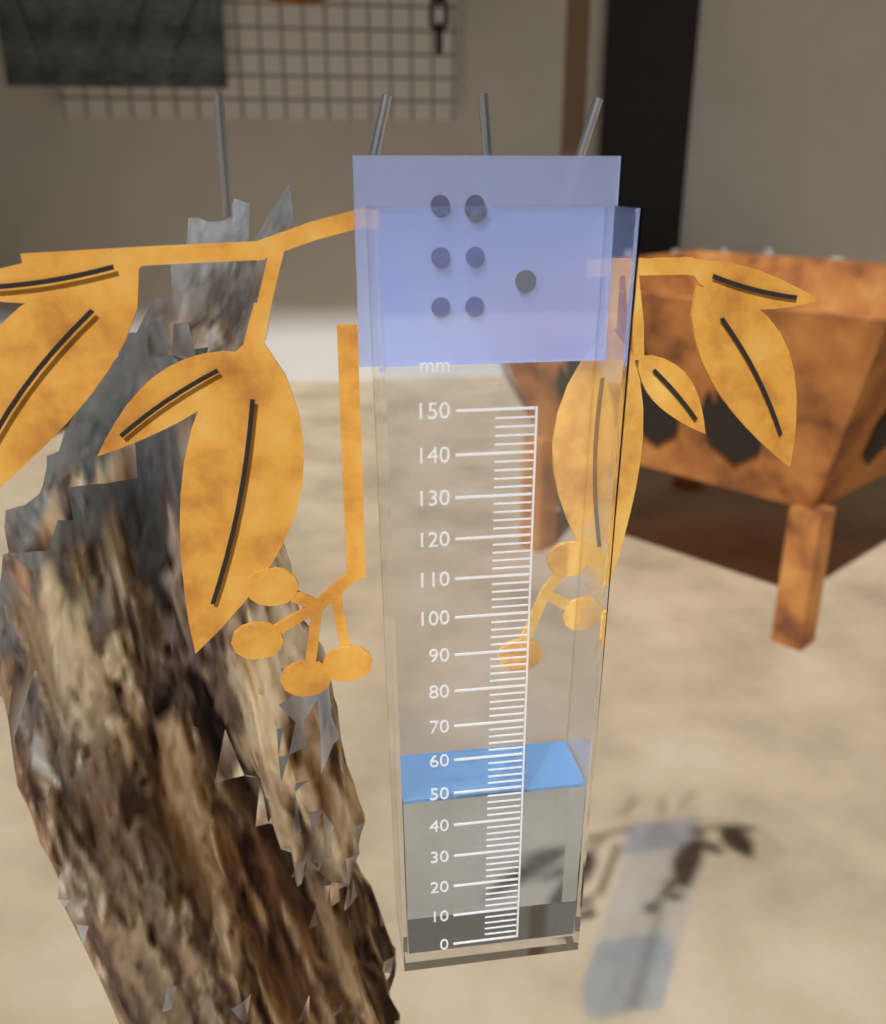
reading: 48 mm
